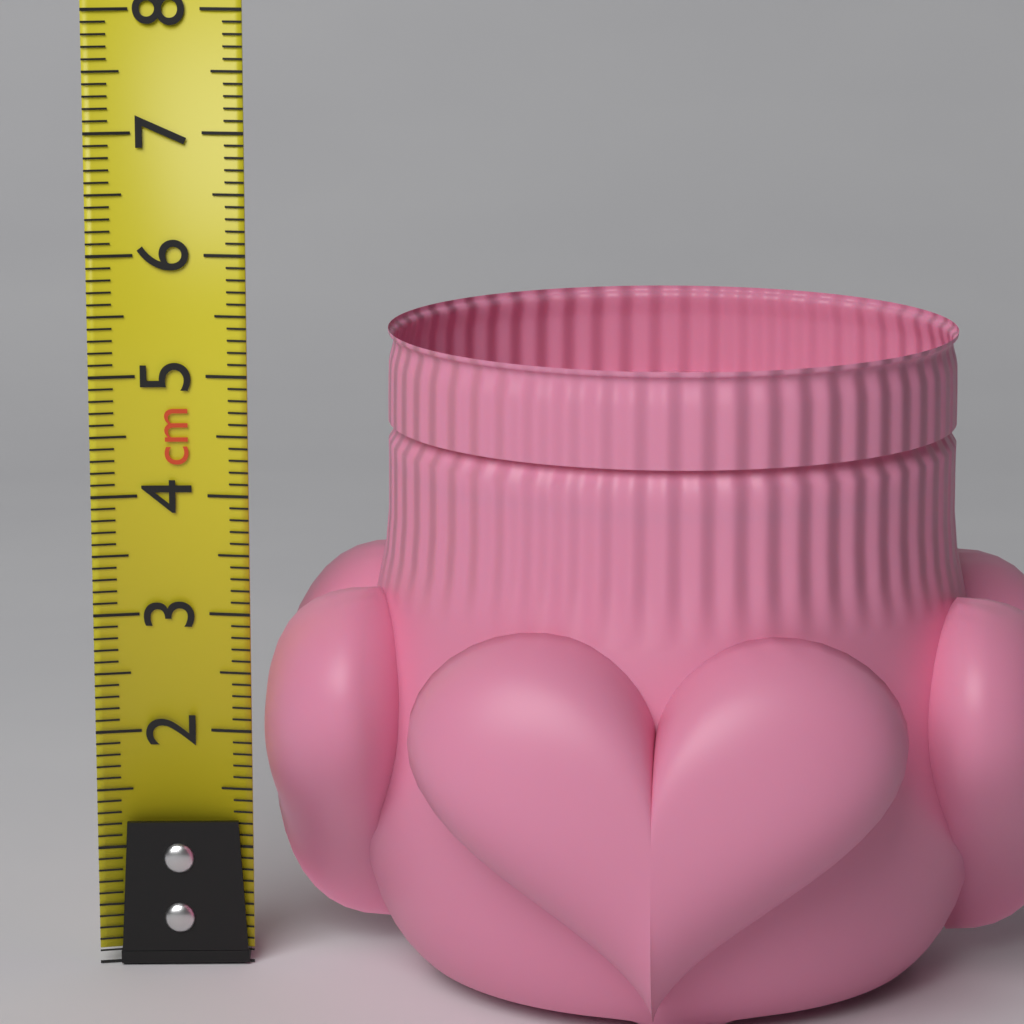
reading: 5.4 cm
